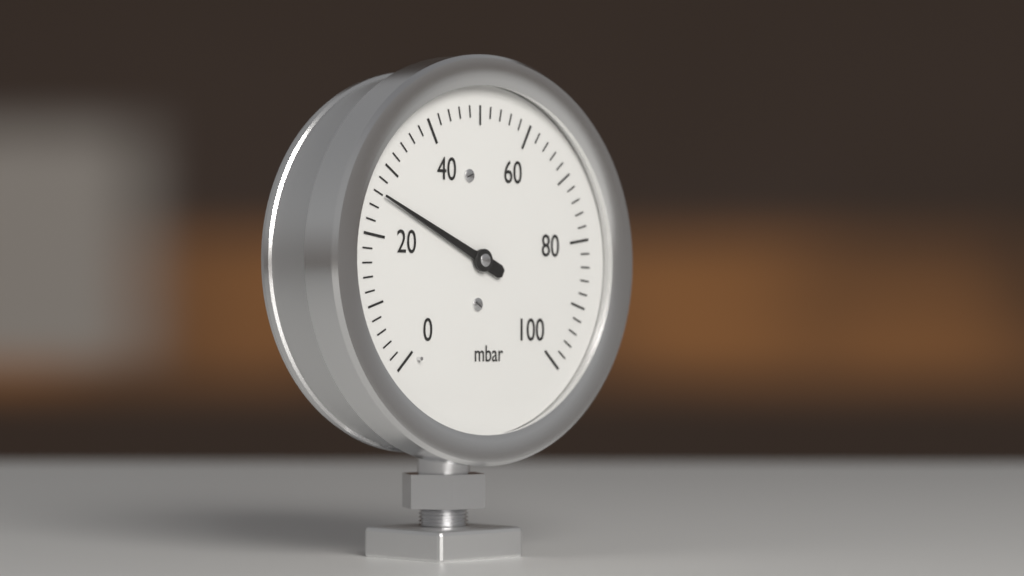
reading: 26 mbar
